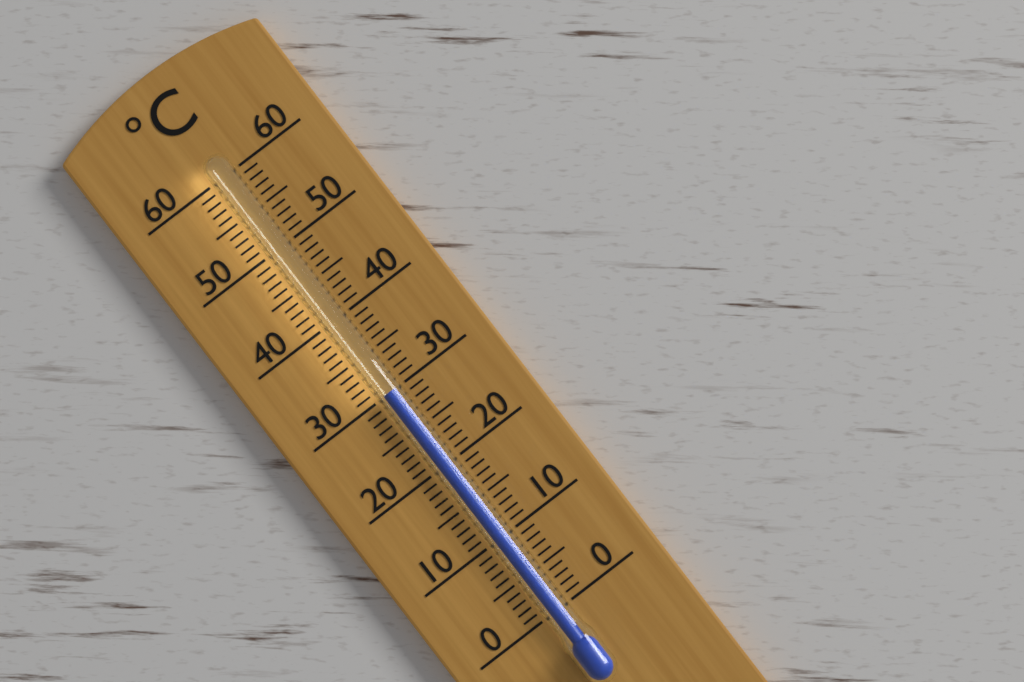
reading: 30 °C
